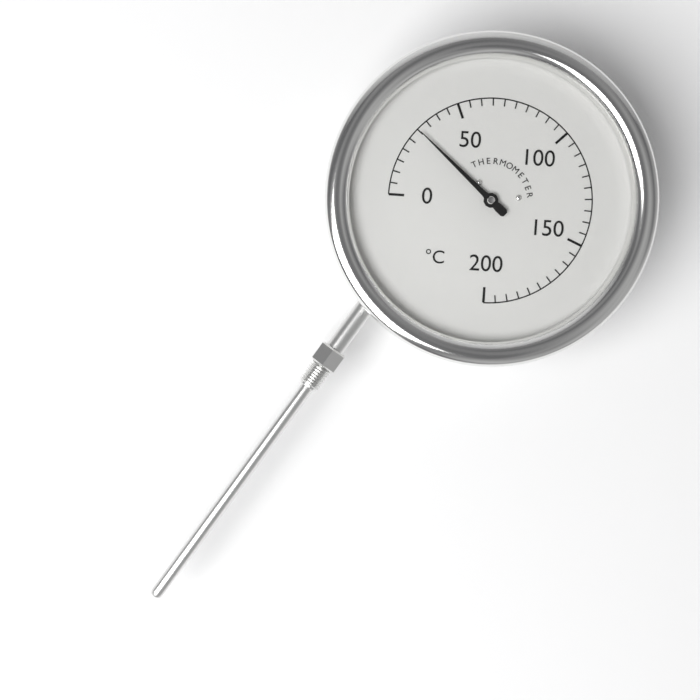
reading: 30 °C
